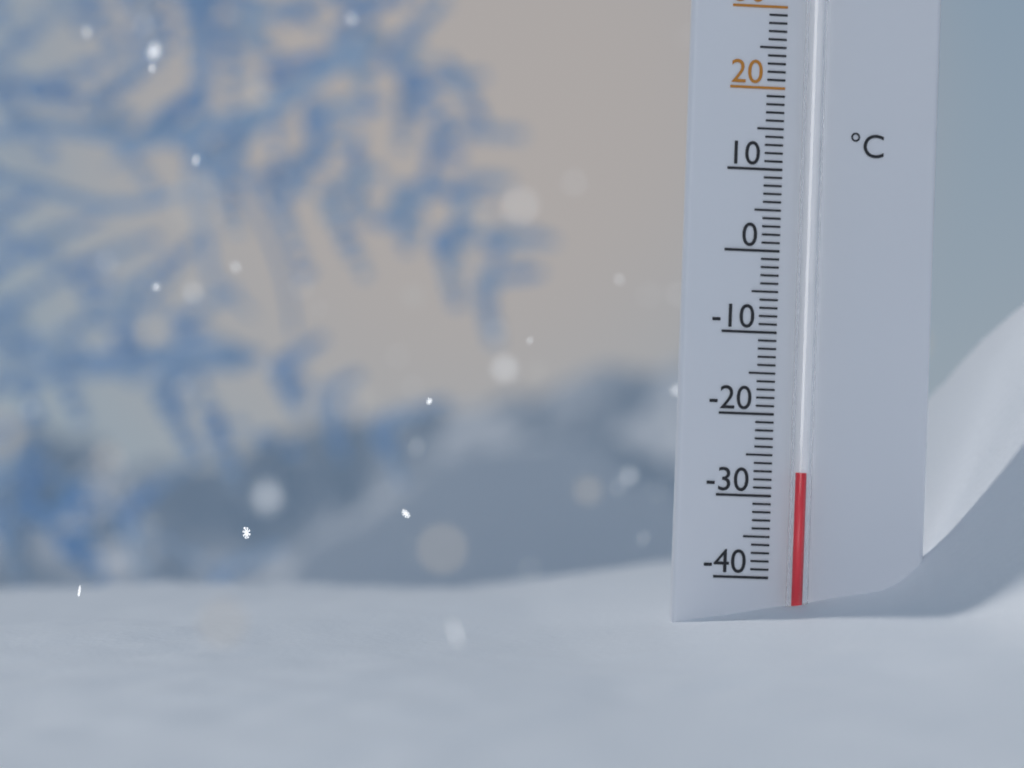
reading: -27 °C
